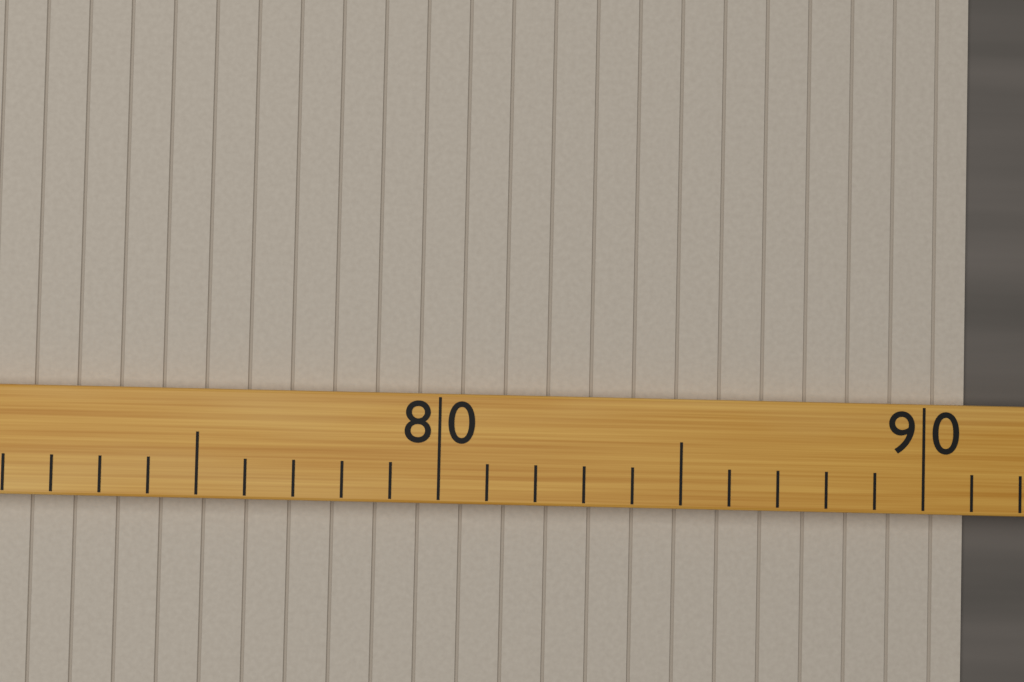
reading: 91 (no unit)
